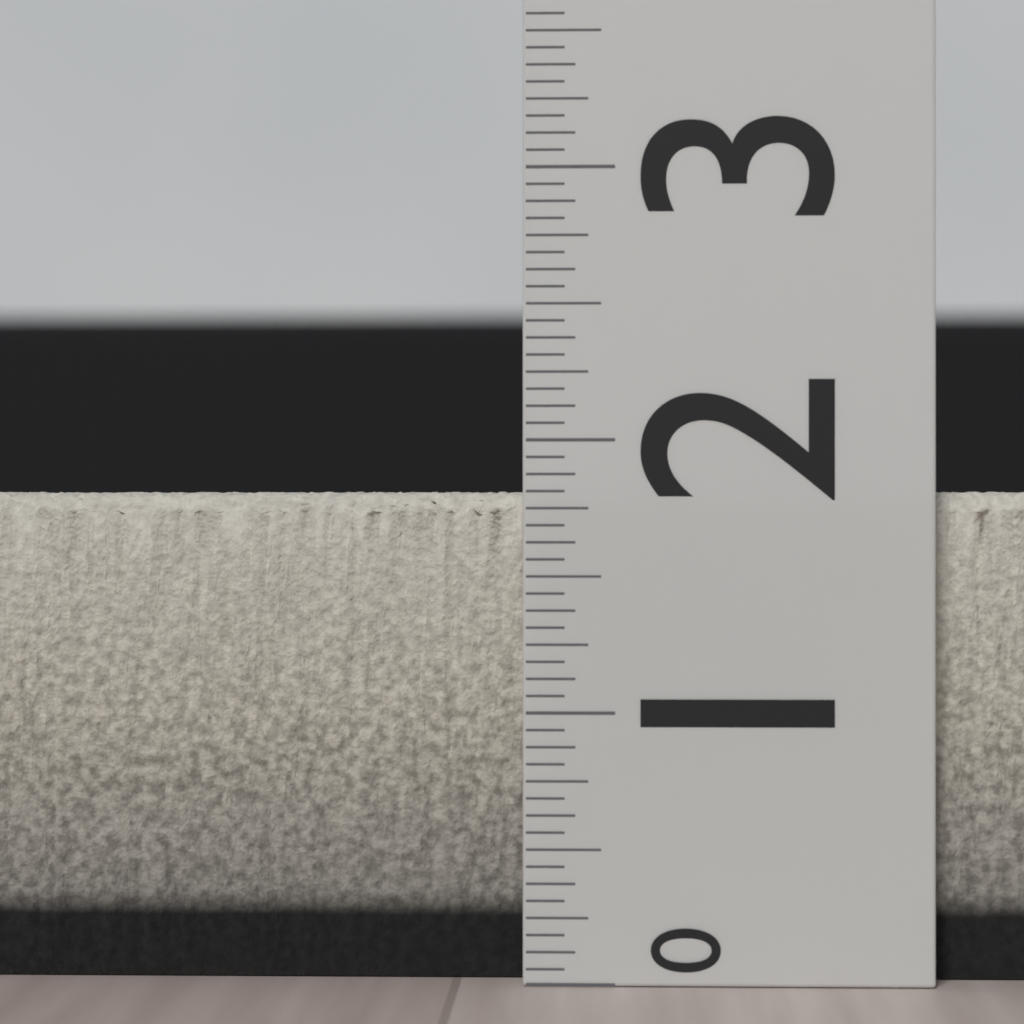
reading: 1.8125 (no unit)
